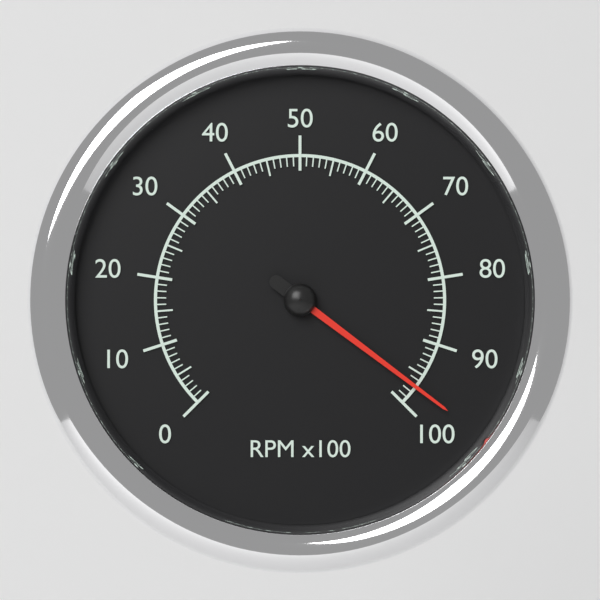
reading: 97 RPM x100
